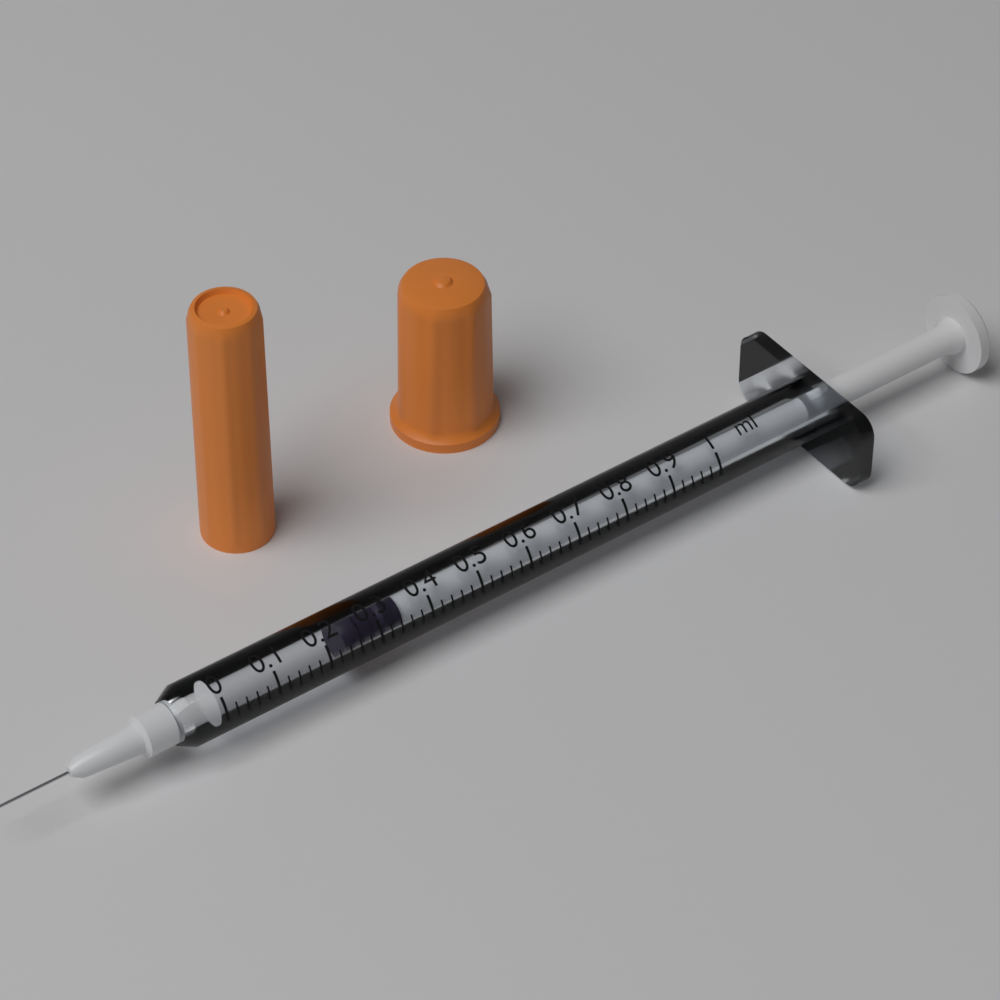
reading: 0.24 ml
